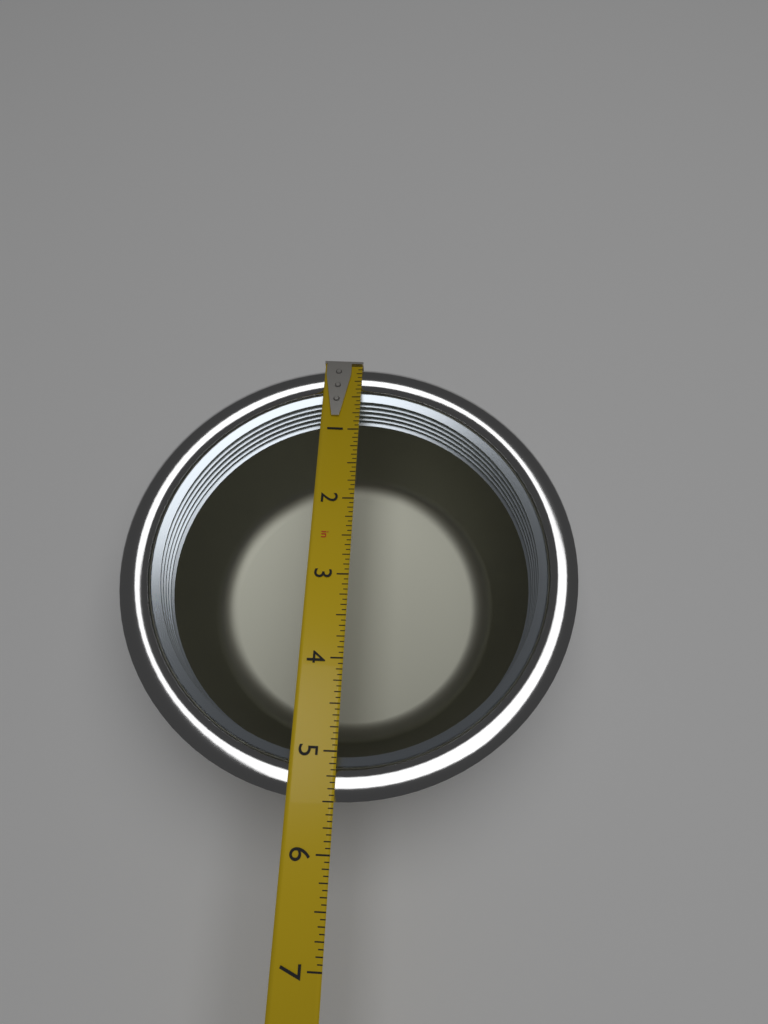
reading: 5.5000 in
